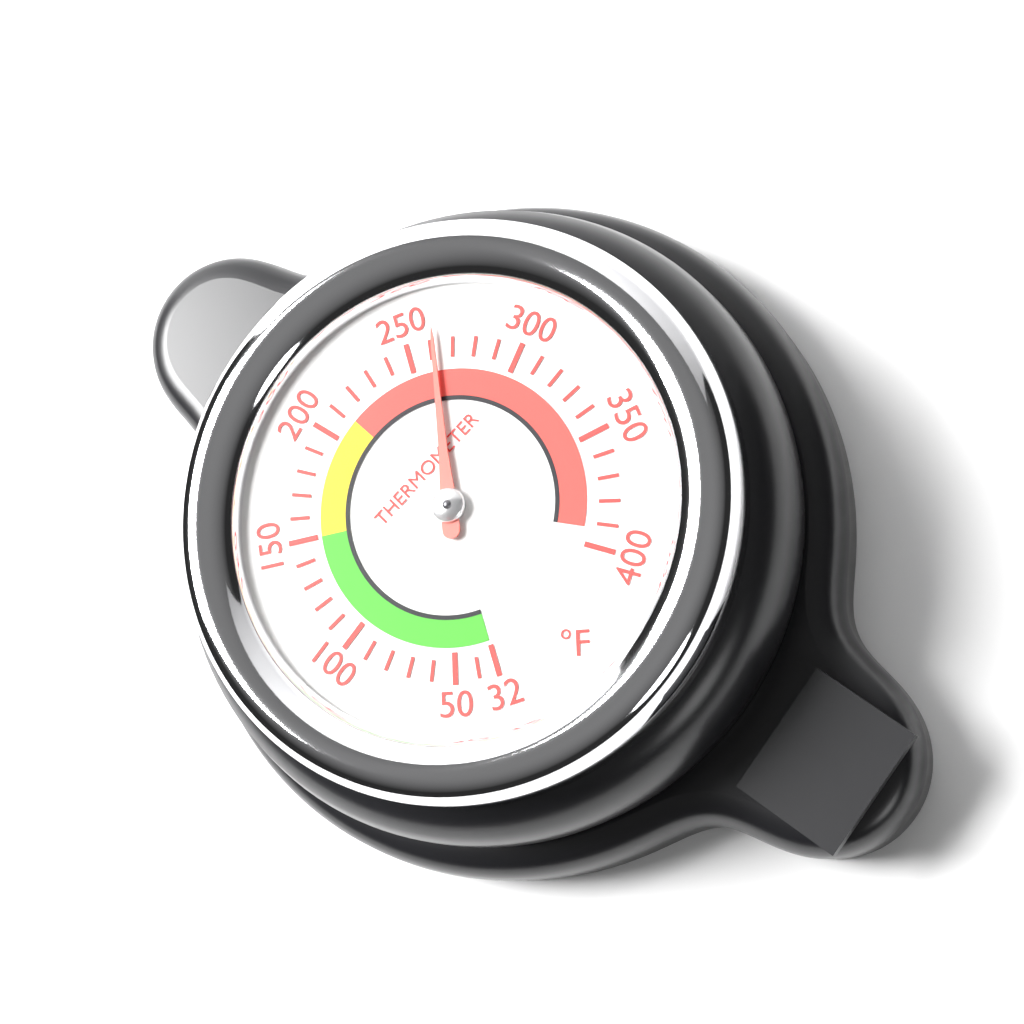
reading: 262 °F
